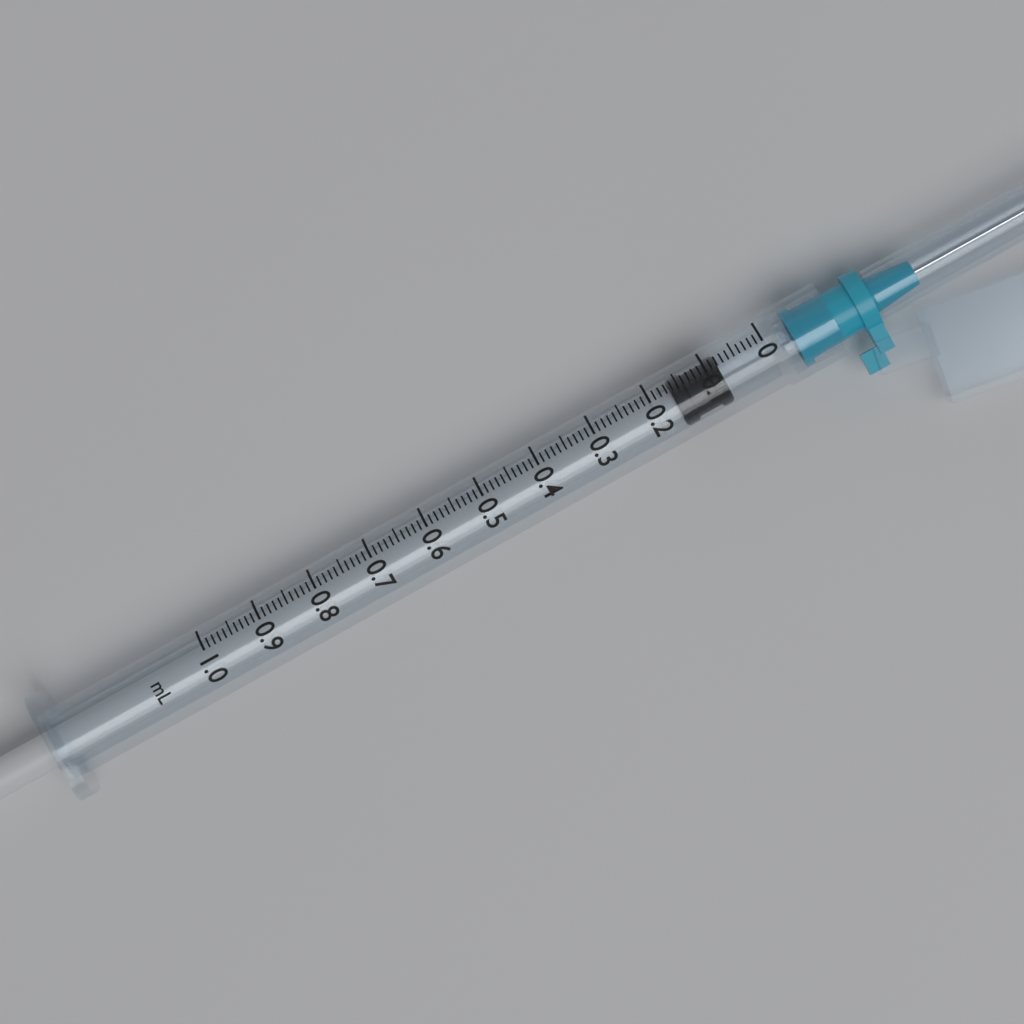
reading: 0.08 ml
